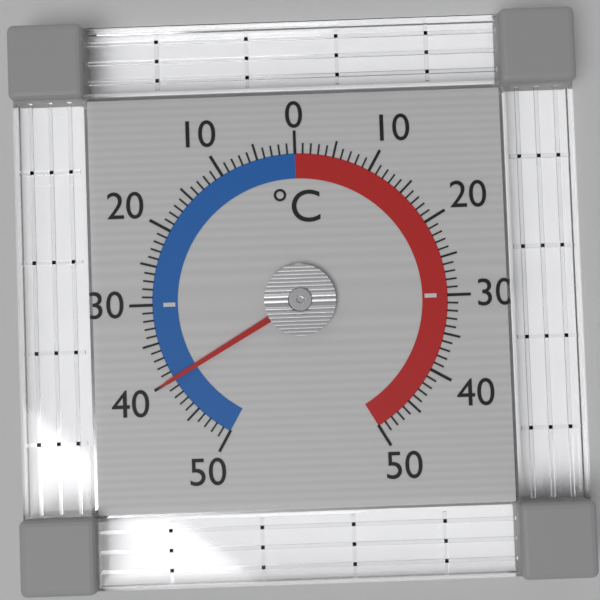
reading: -40 °C
